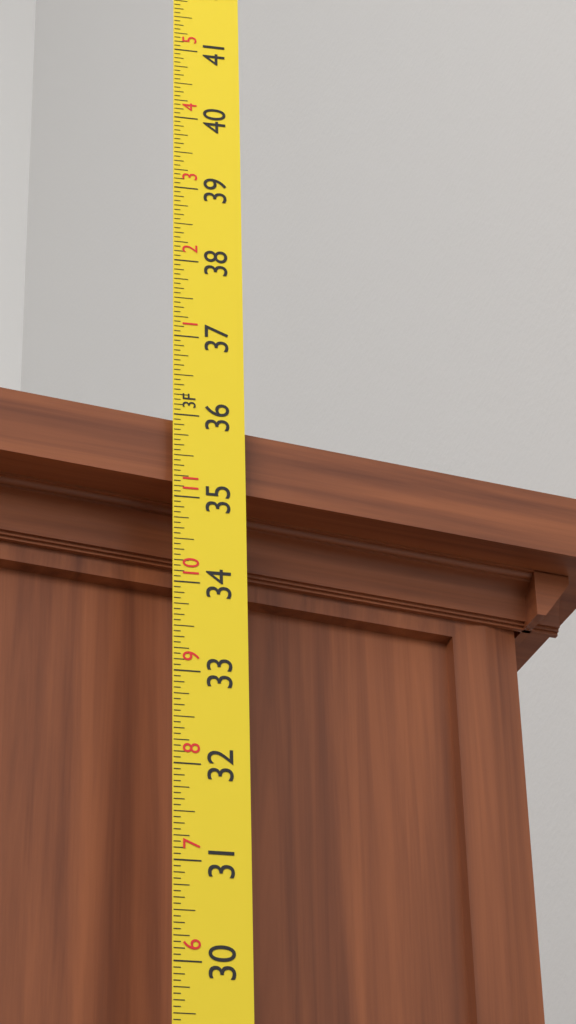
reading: 36.0000 in
